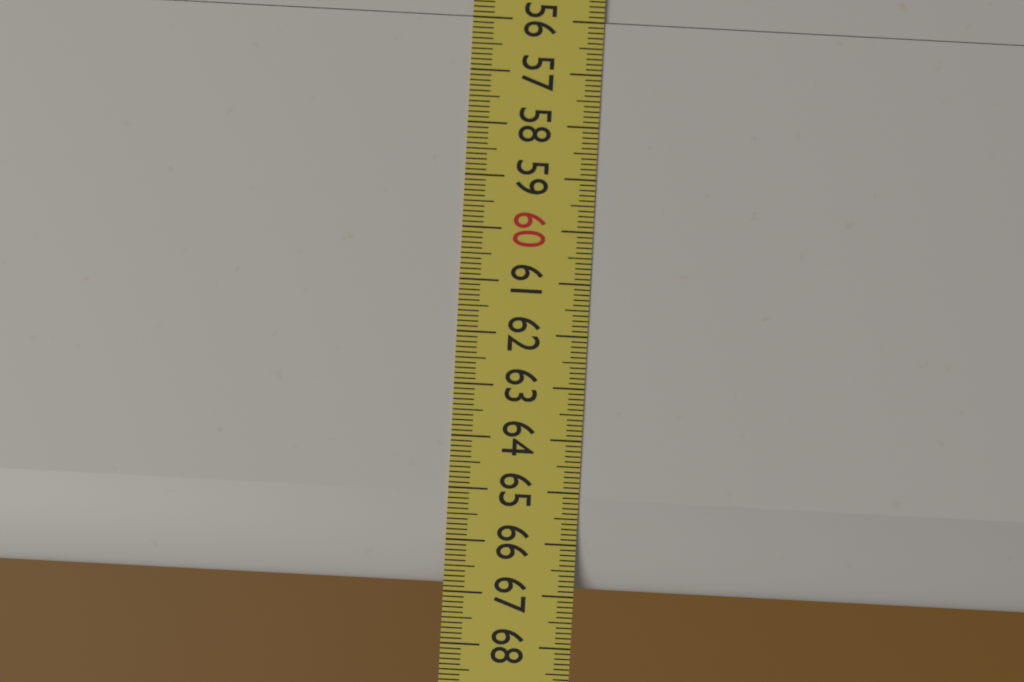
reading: 66.9 (no unit)
